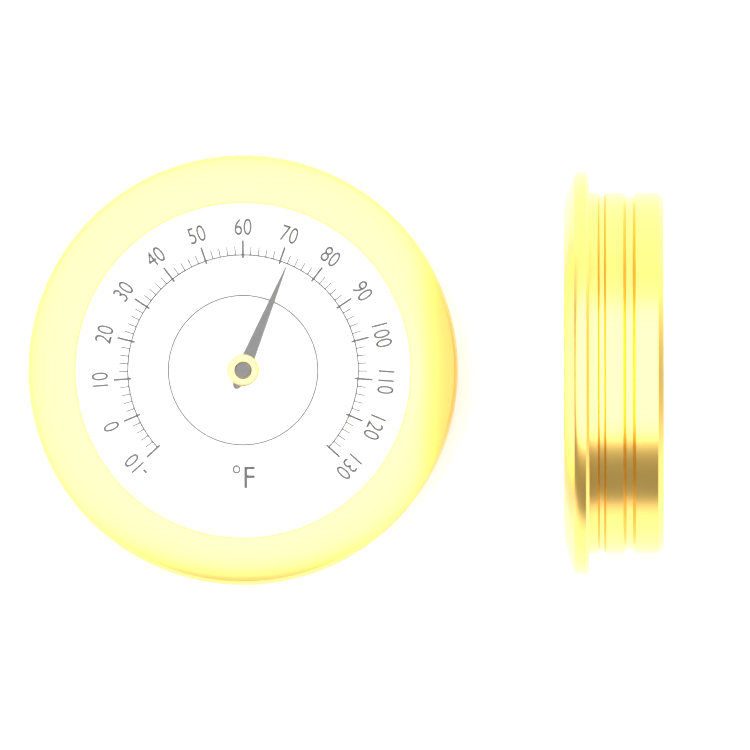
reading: 72 °F
